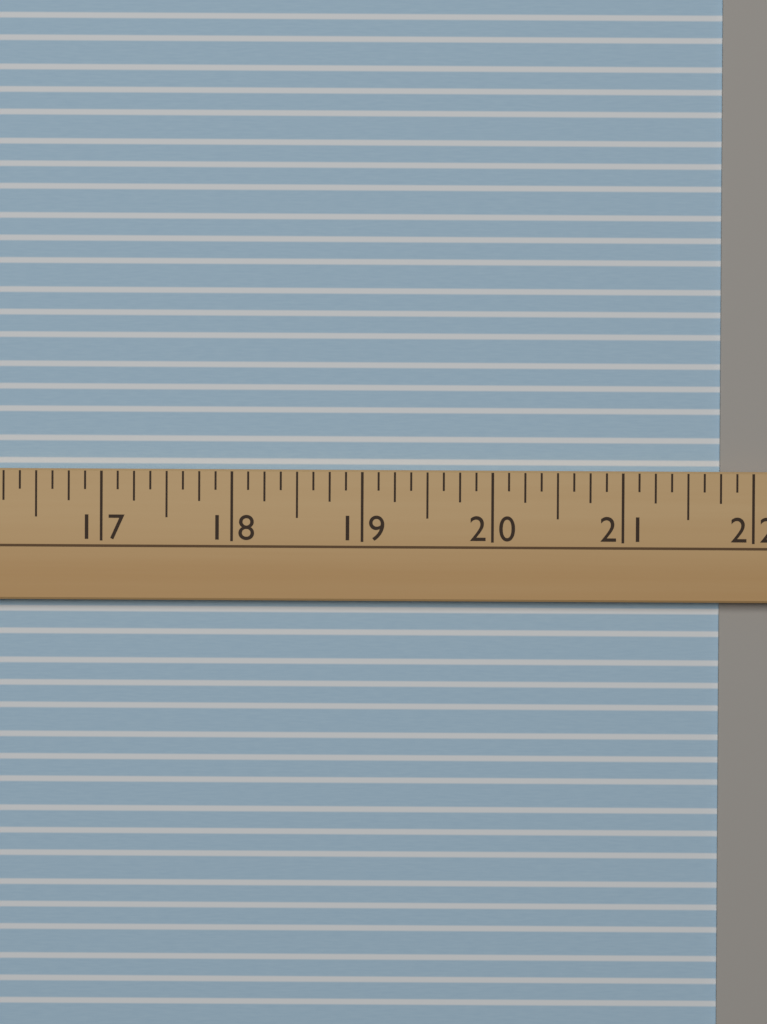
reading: 21.750 (no unit)
